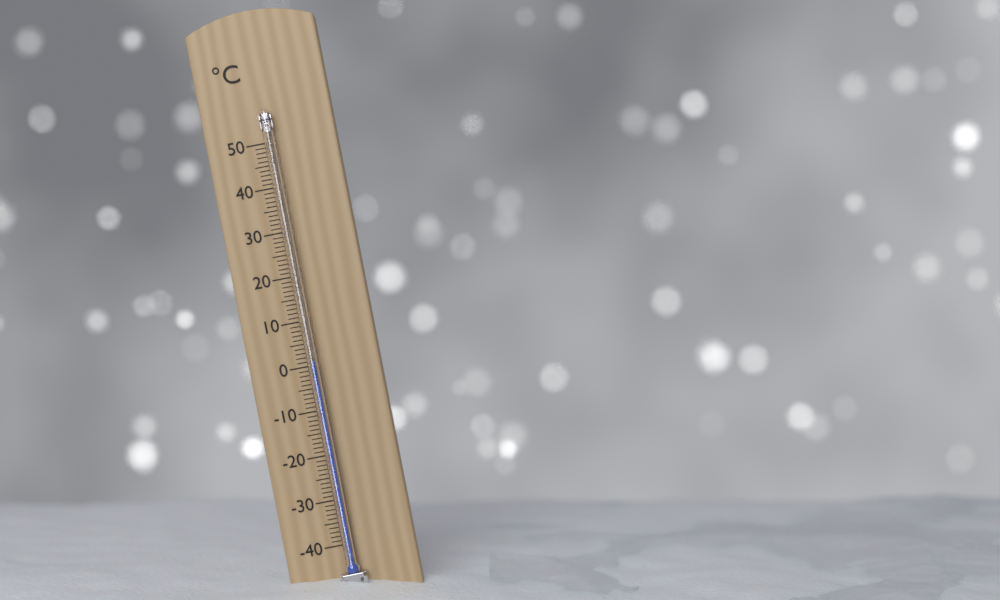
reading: 1 °C
